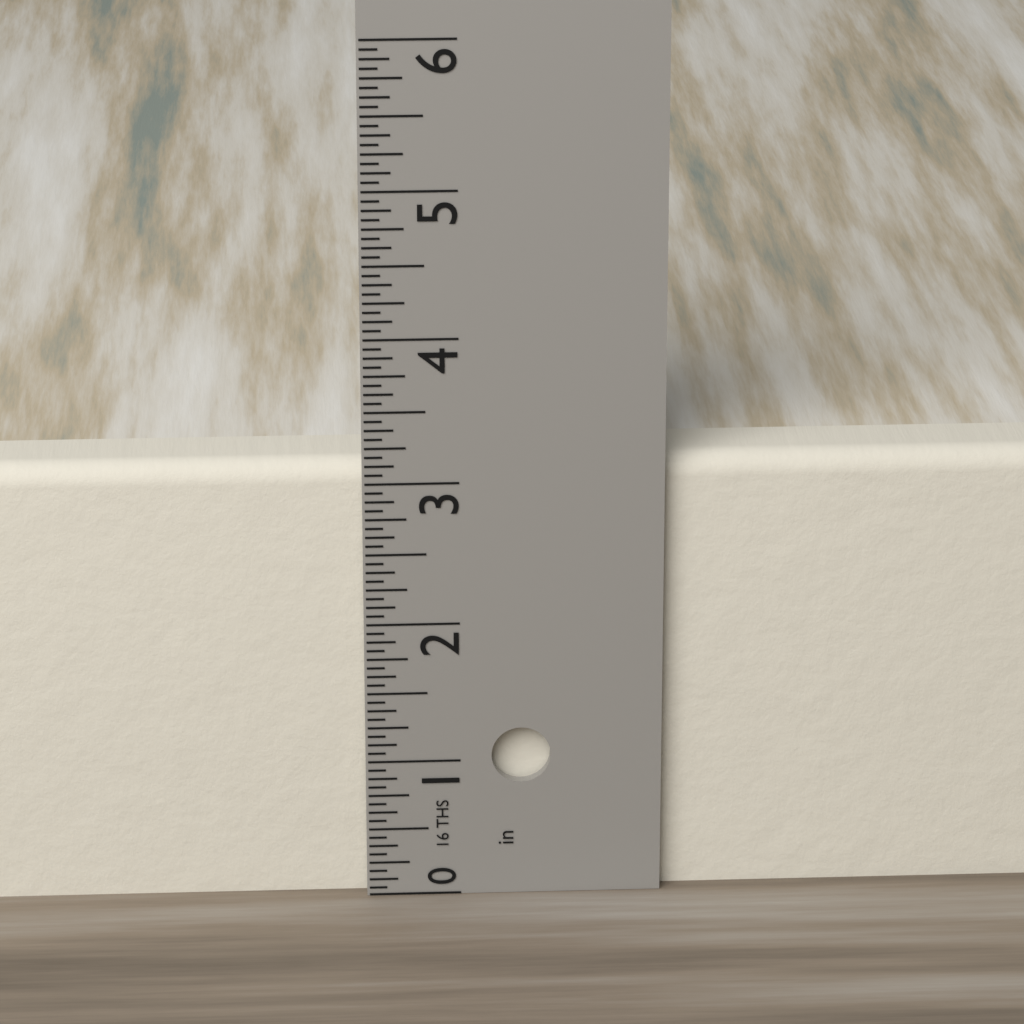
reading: 3.1250 in
